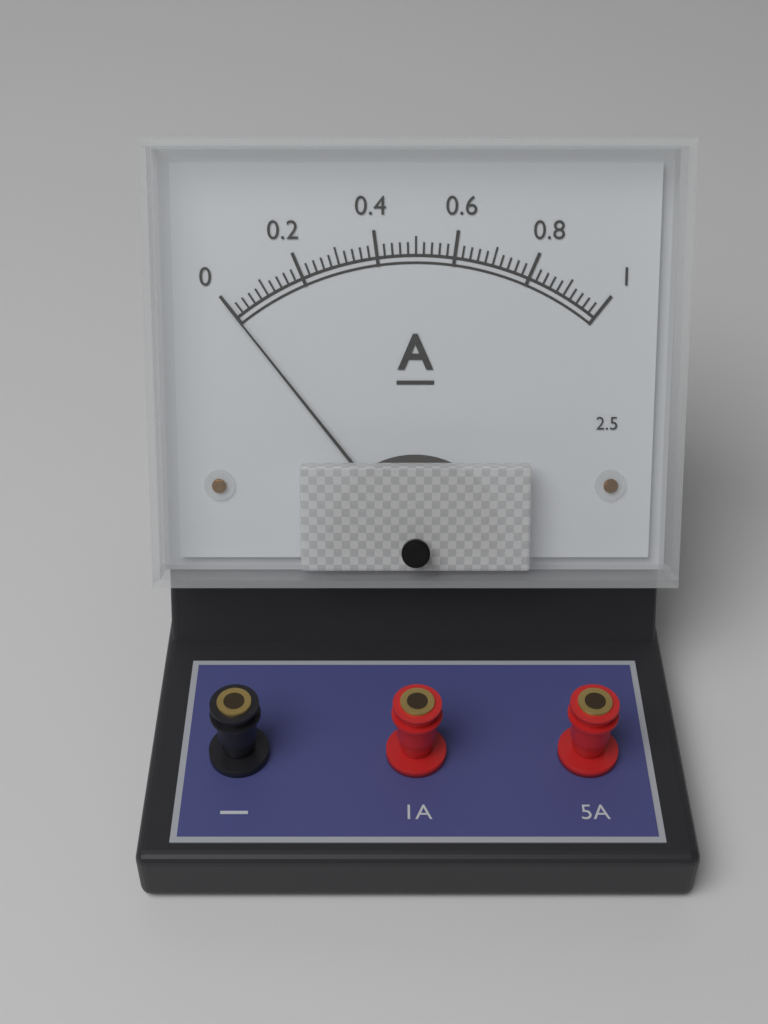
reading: 0.00 A
